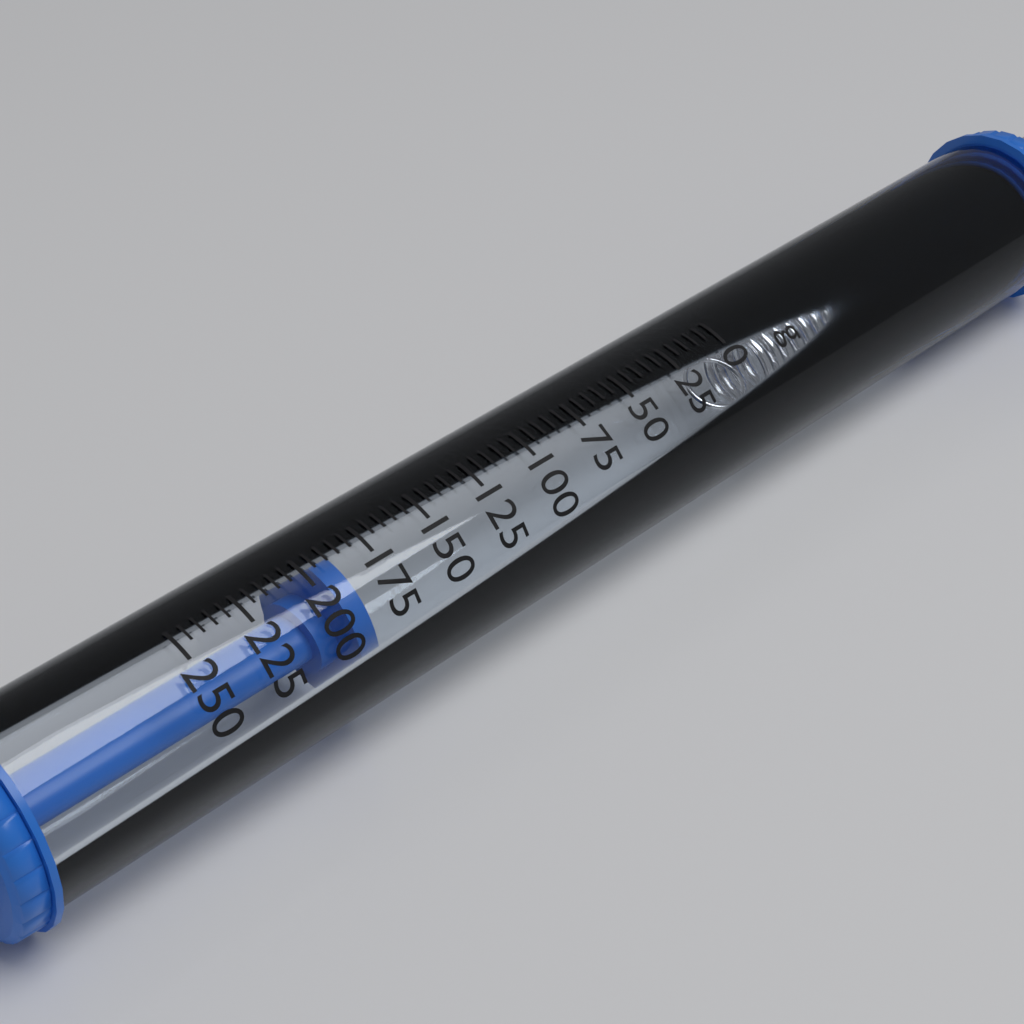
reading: 185 g
